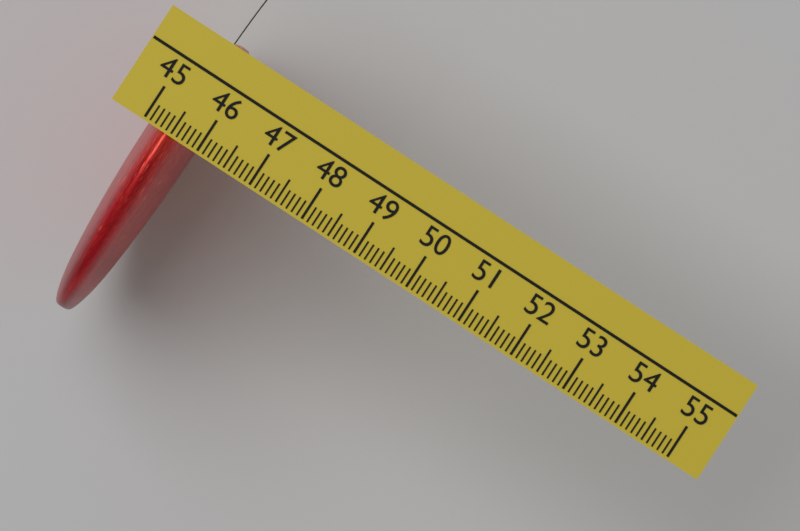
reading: 45.9 (no unit)
